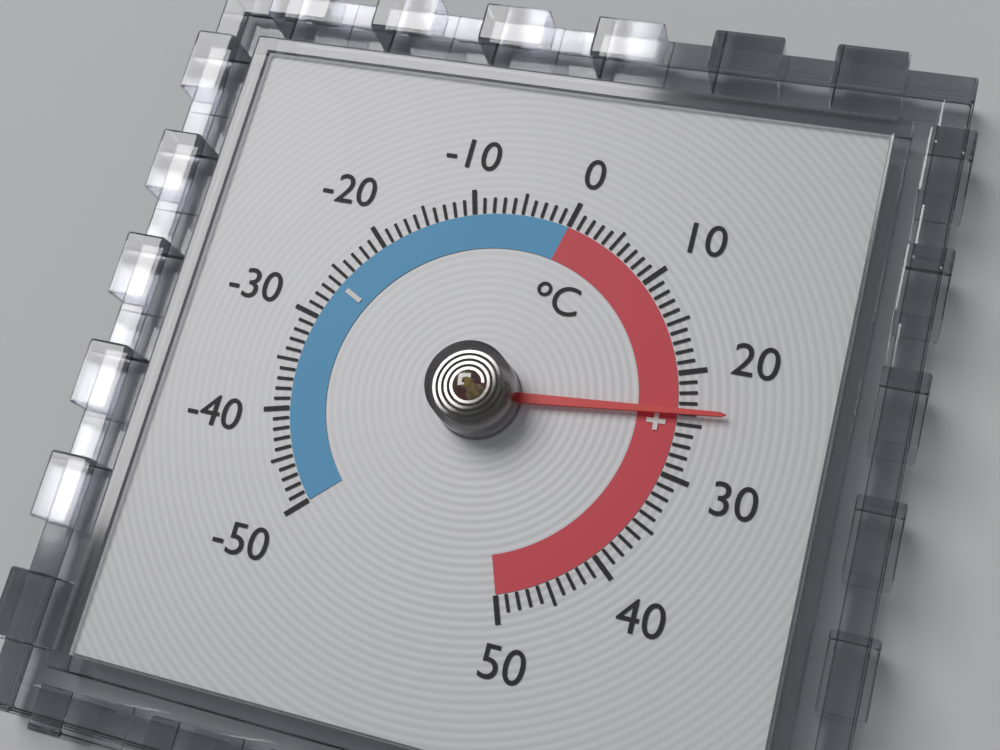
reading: 24 °C
